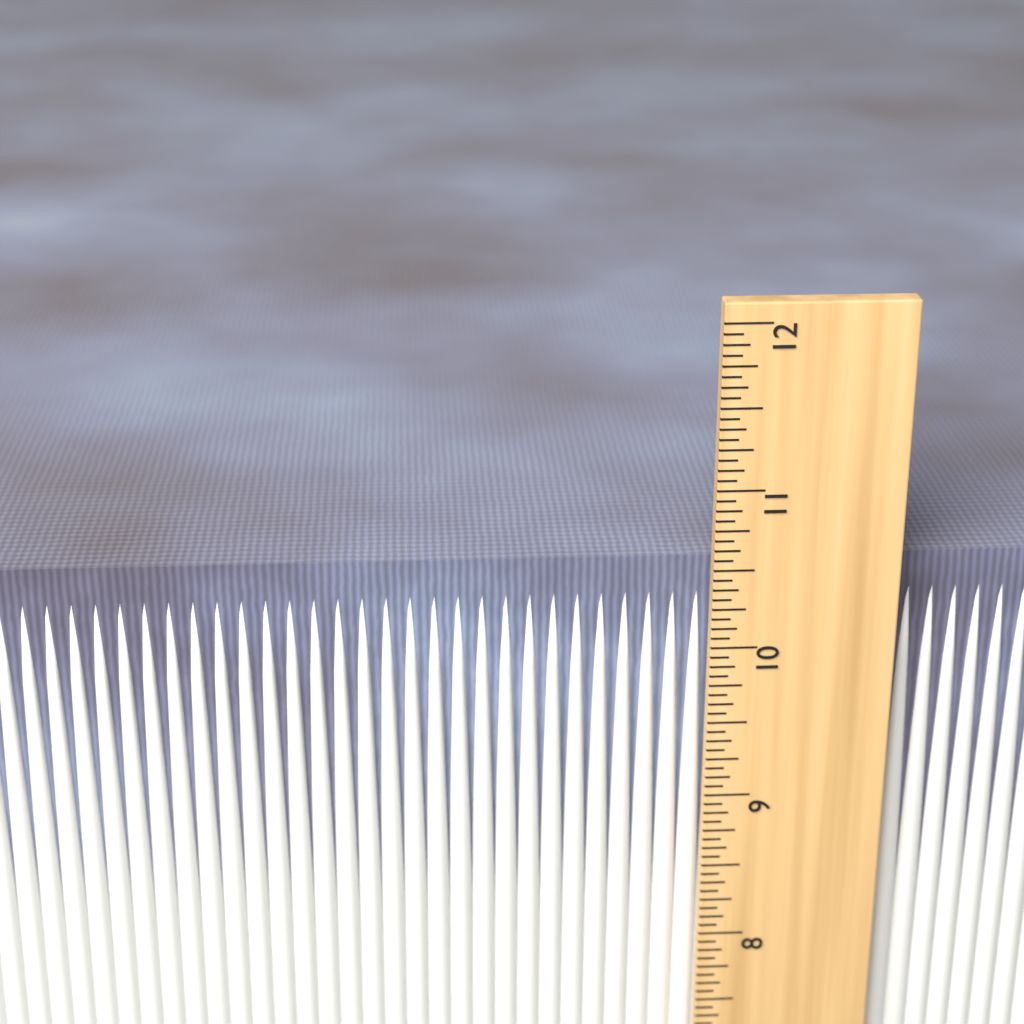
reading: 10.5000 in
